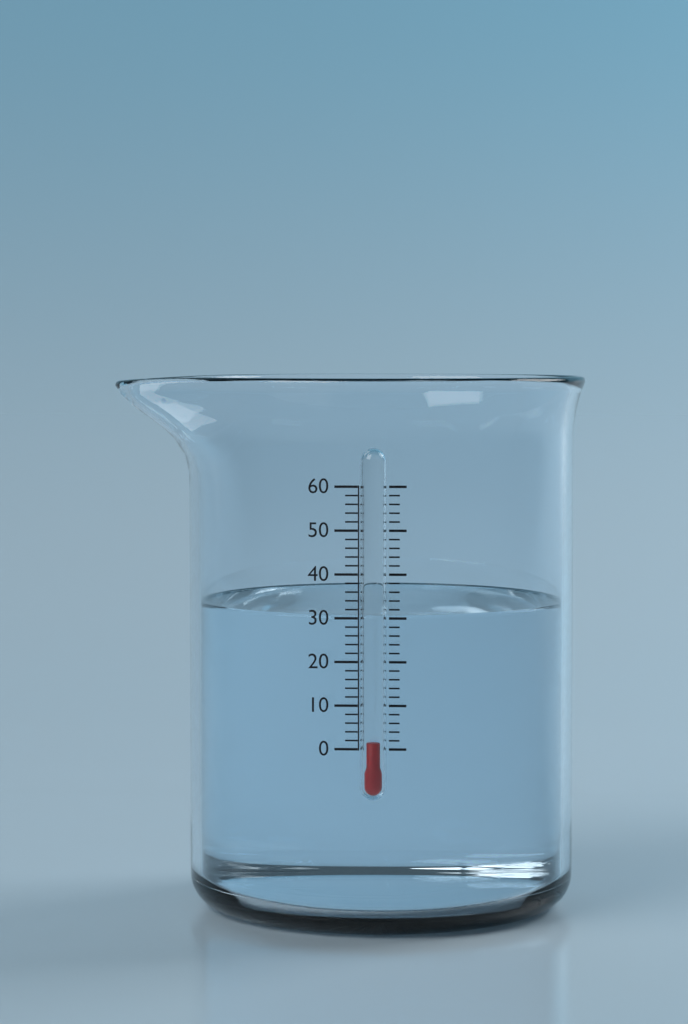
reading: 2 (no unit)
